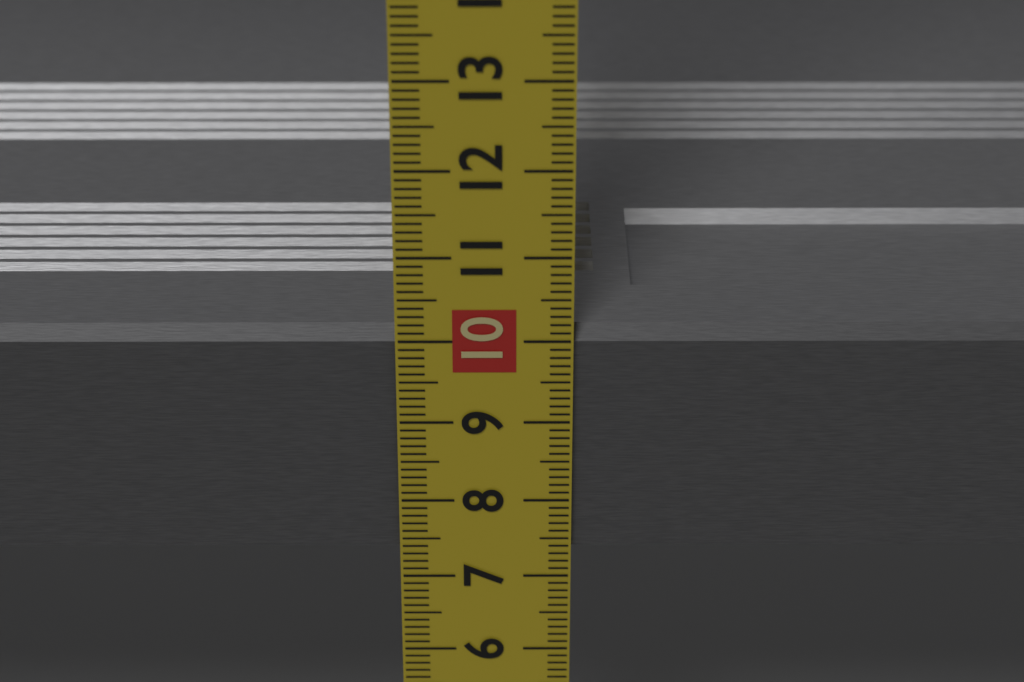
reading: 10.1 cm
